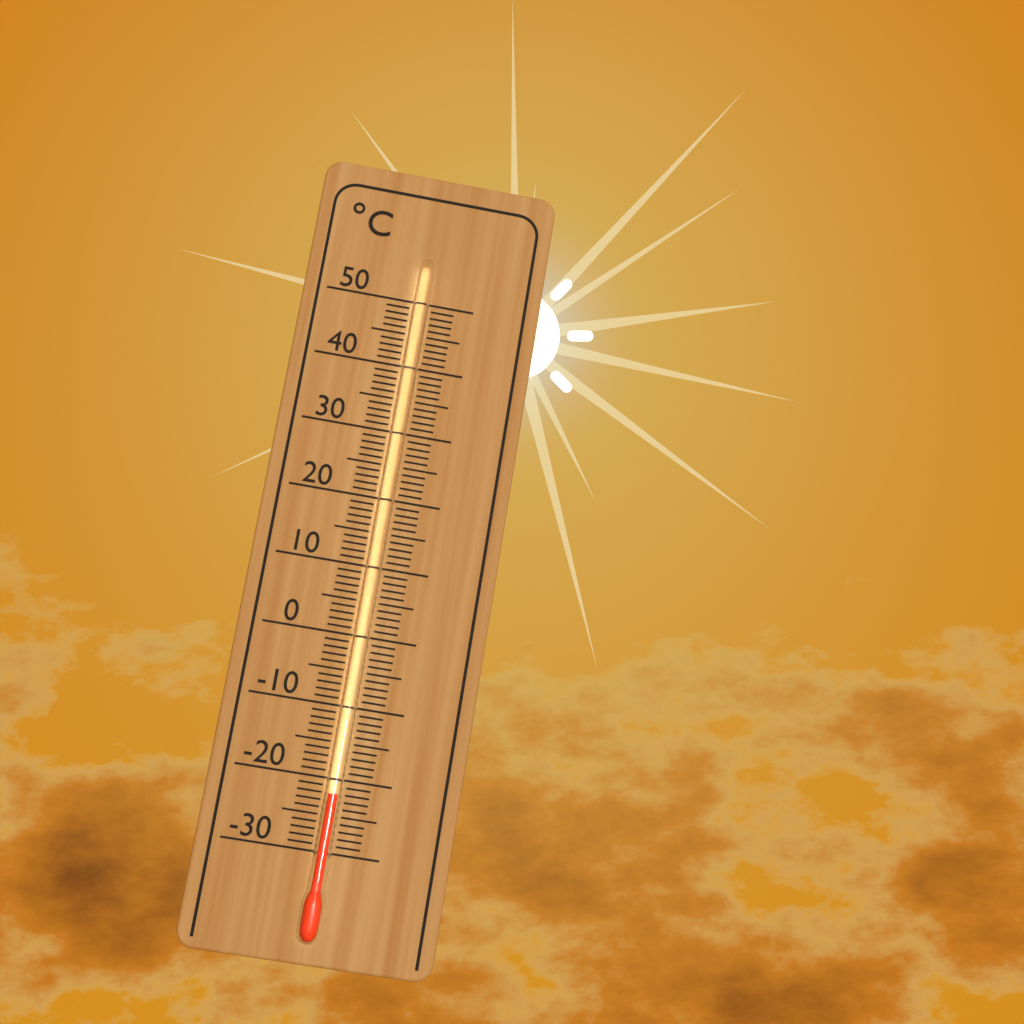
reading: -22 °C
